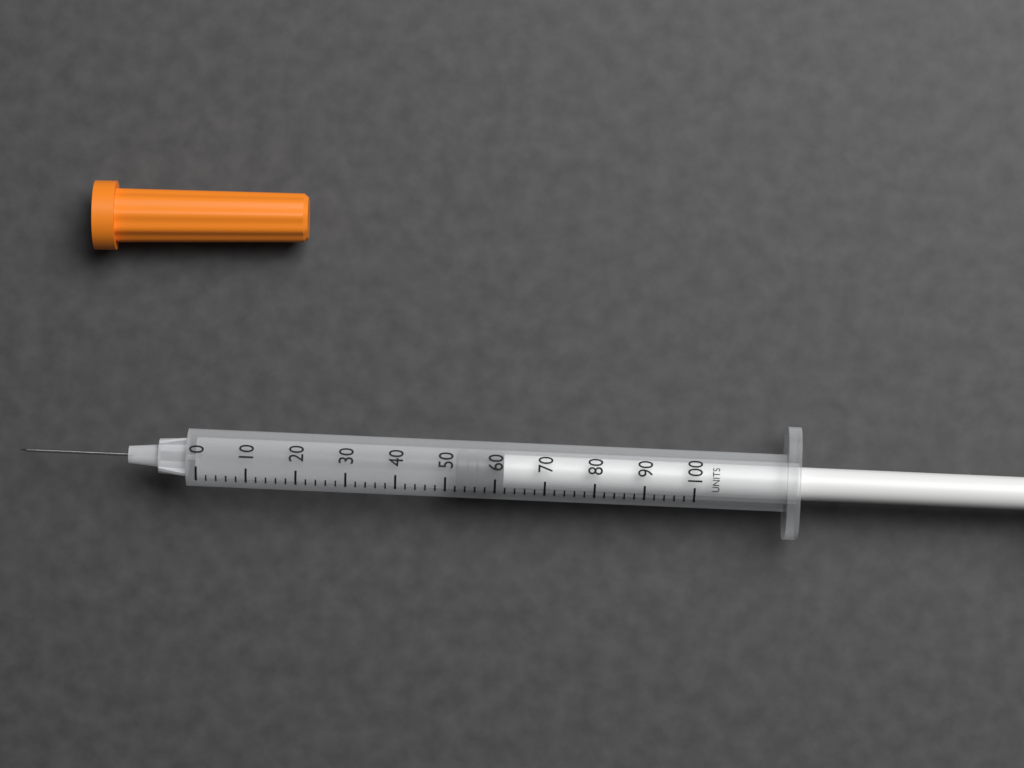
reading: 52 units
